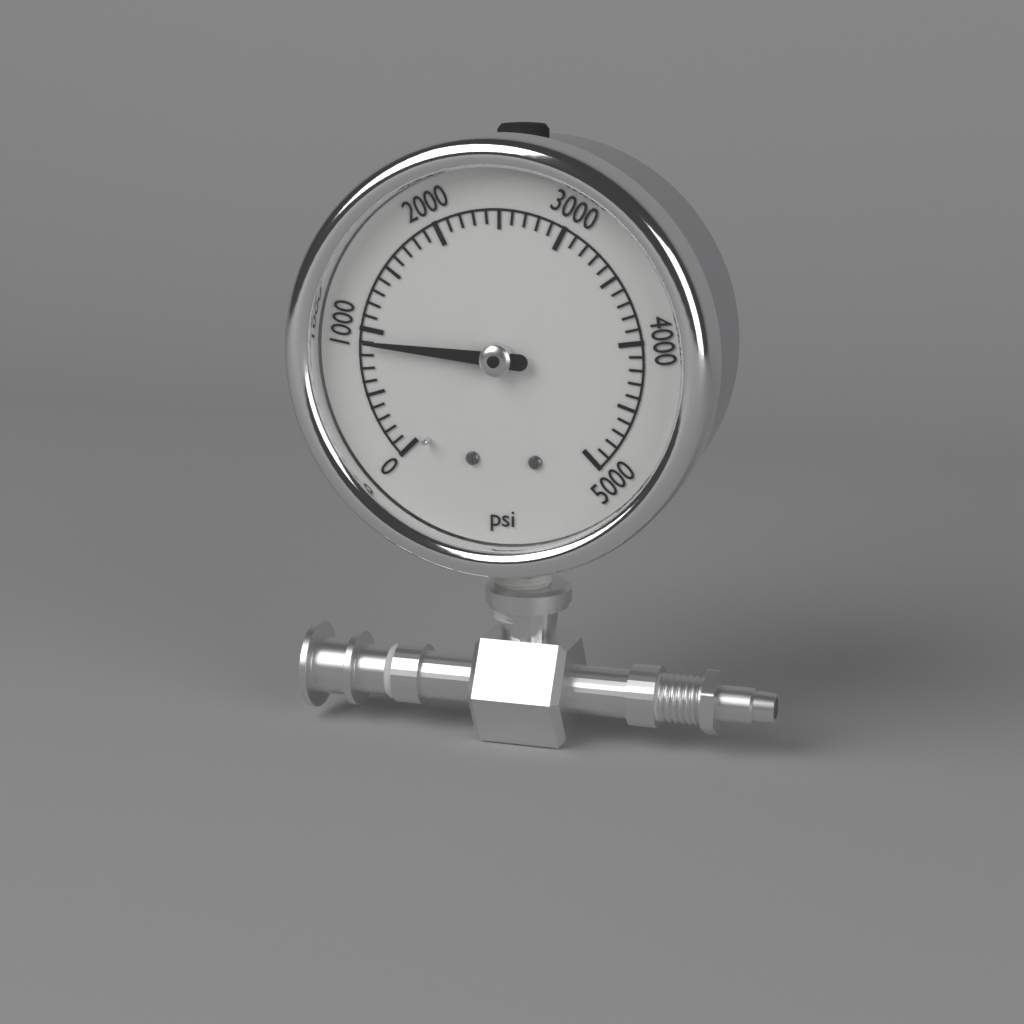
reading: 900 psi
